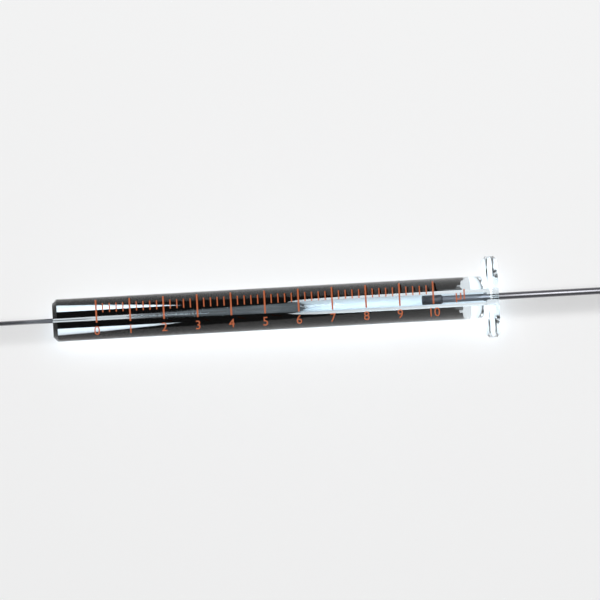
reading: 9.8 µl
